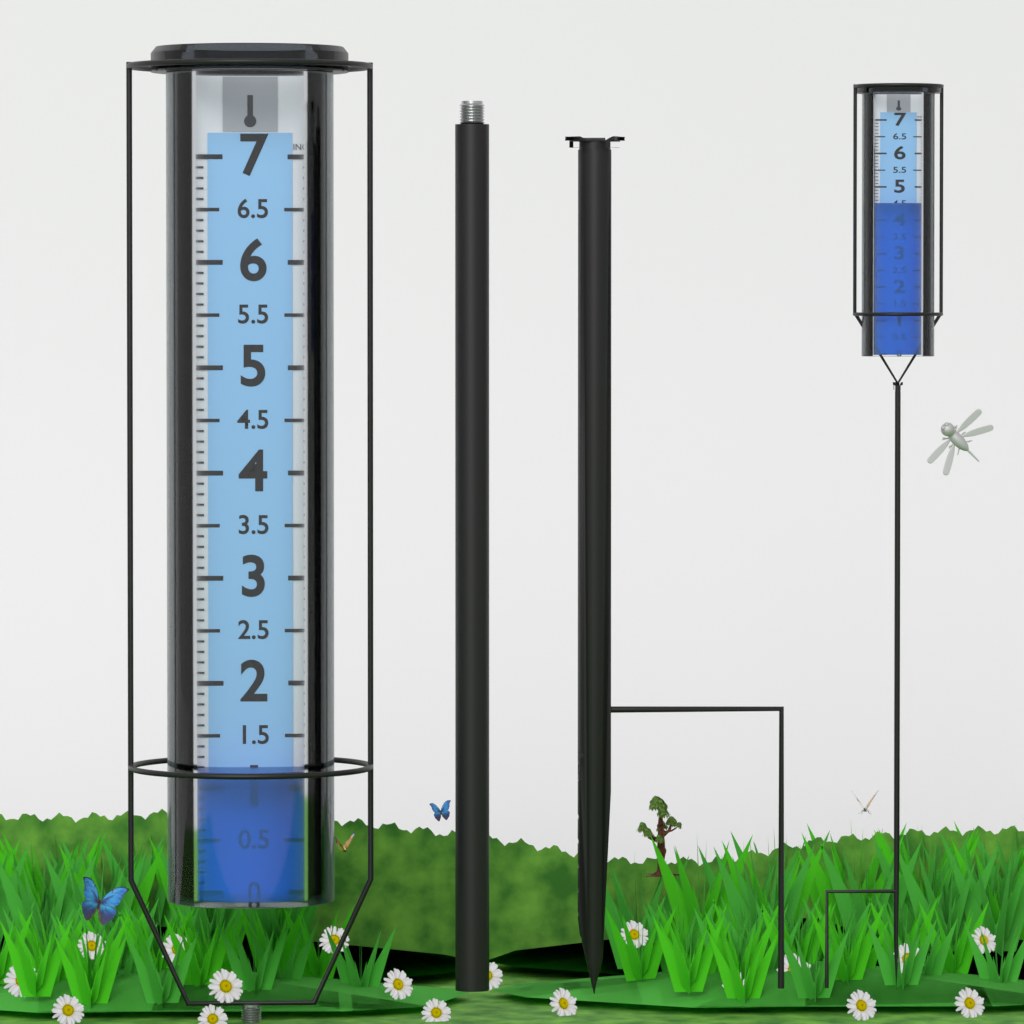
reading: 1.2 in
